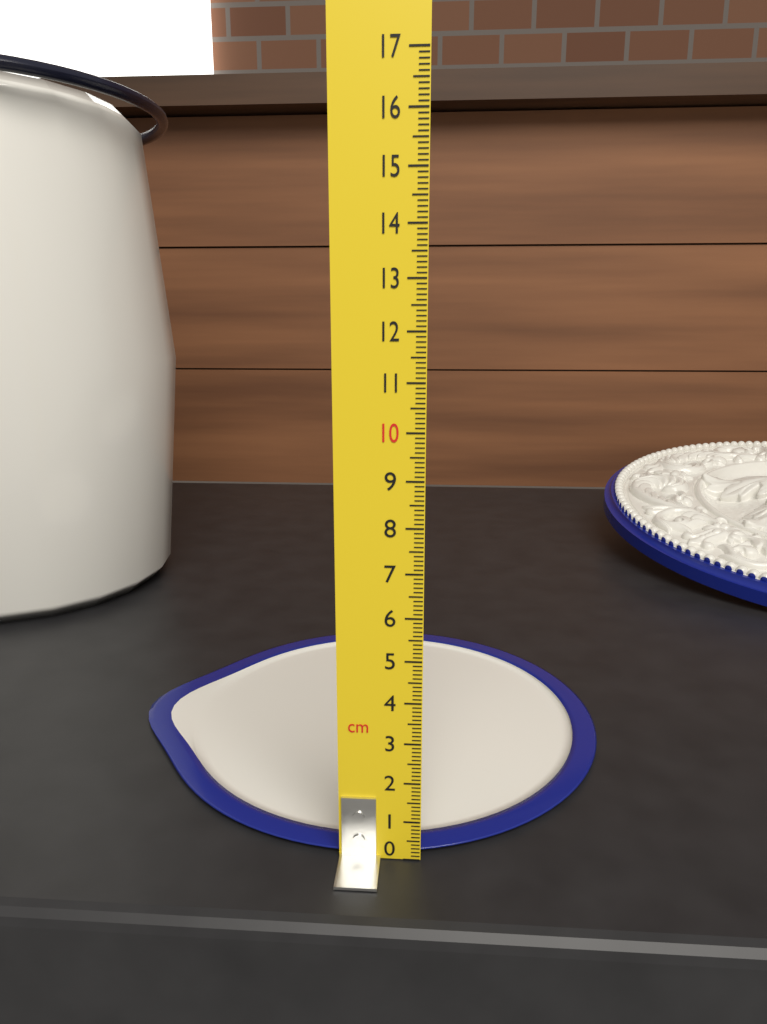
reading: 0.1 cm
